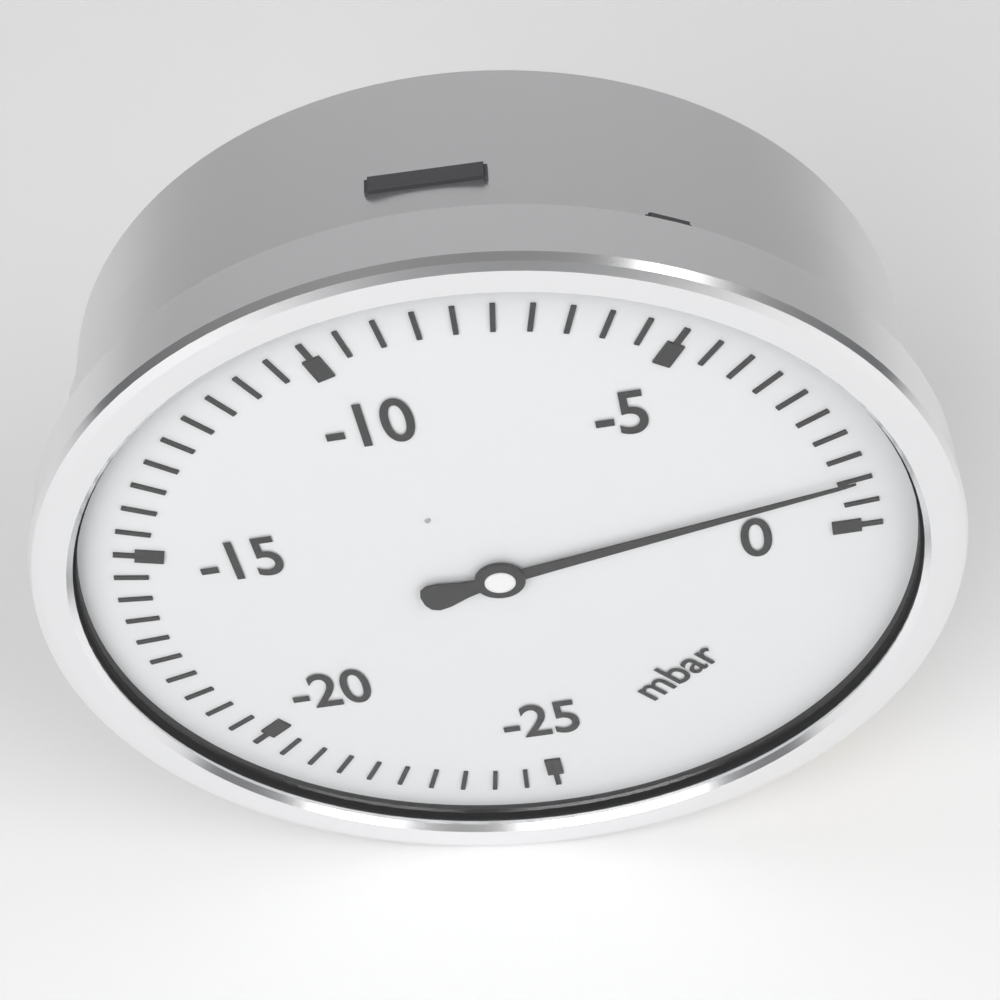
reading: -1.0 mbar
